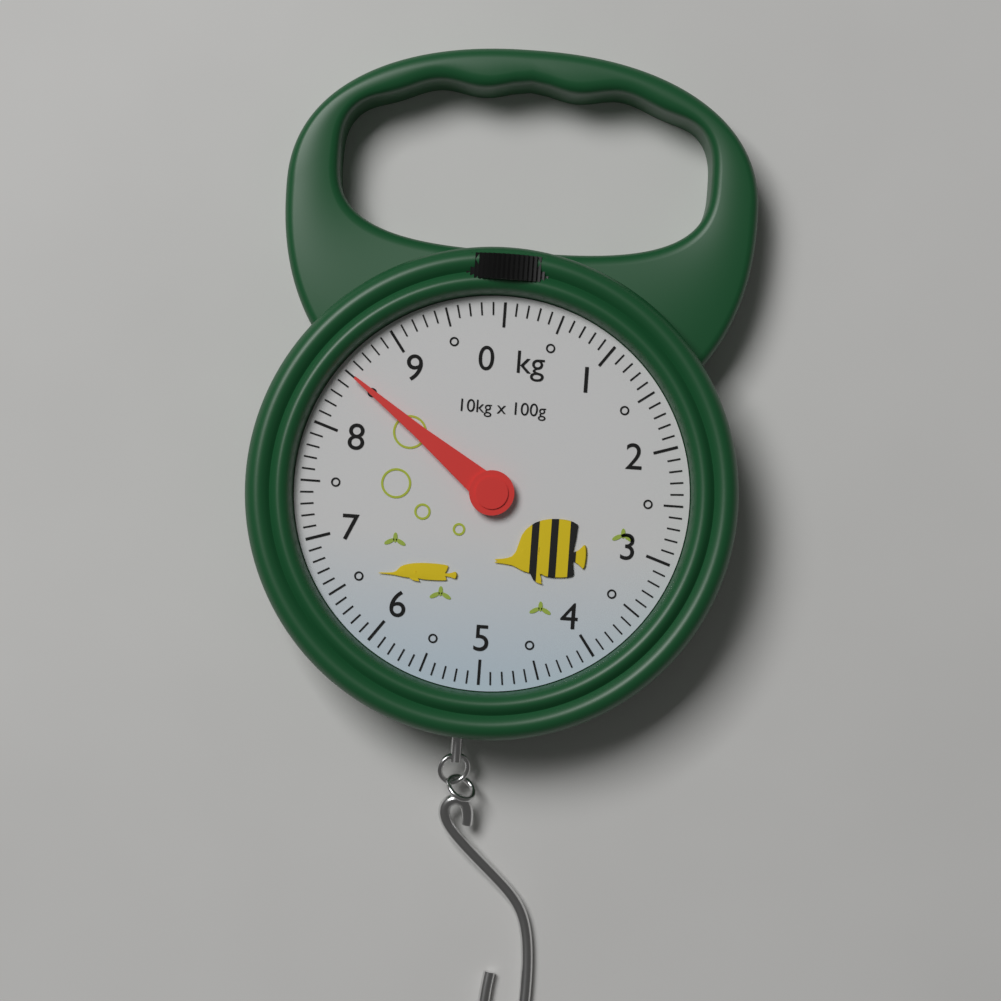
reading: 8.5 kg
